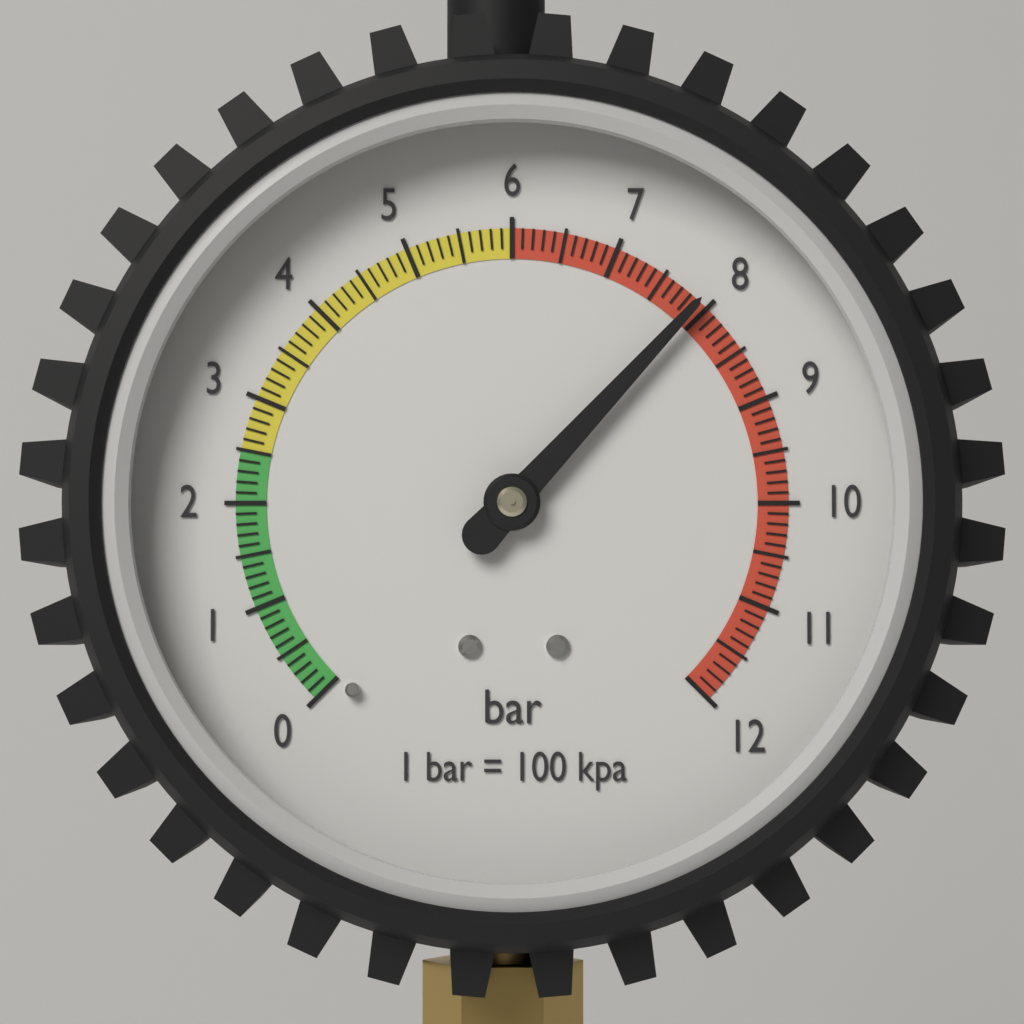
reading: 7.9 bar
